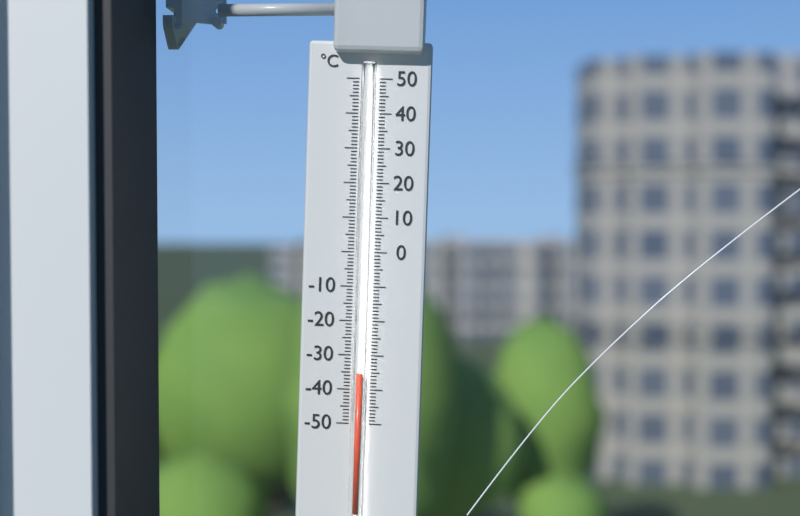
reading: -35 °C
